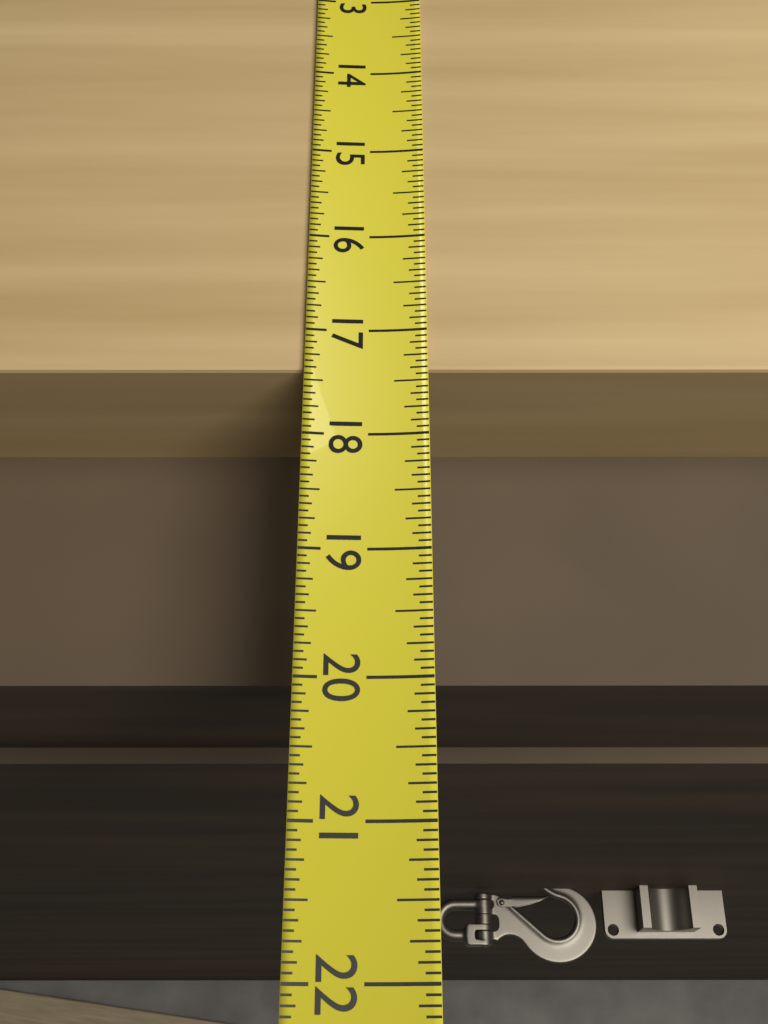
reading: 17.3750 (no unit)
